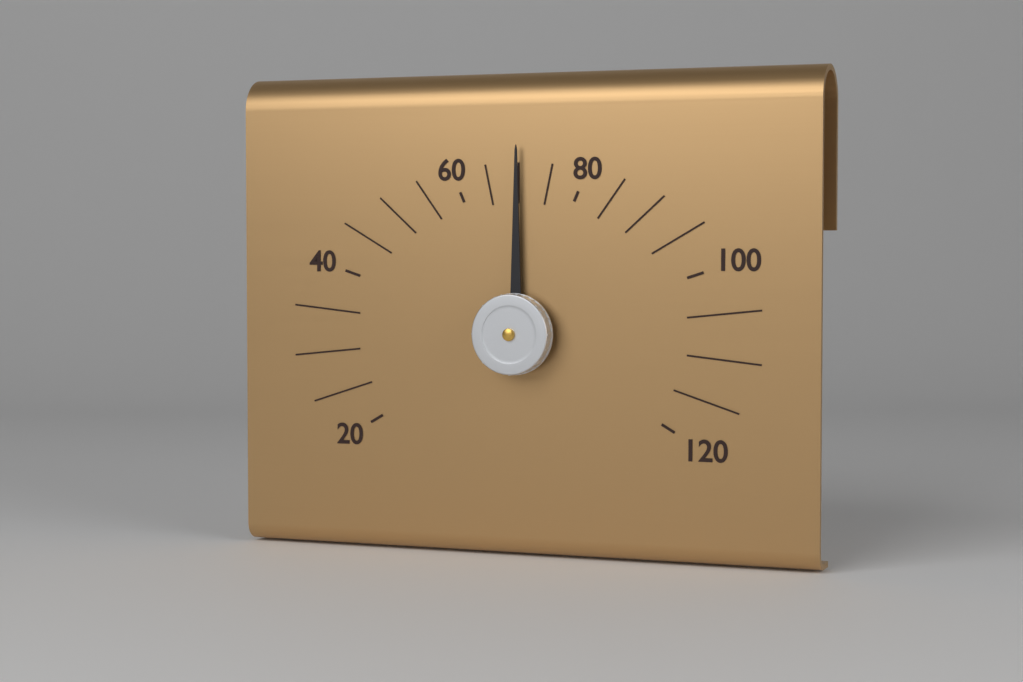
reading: 70 (no unit)
